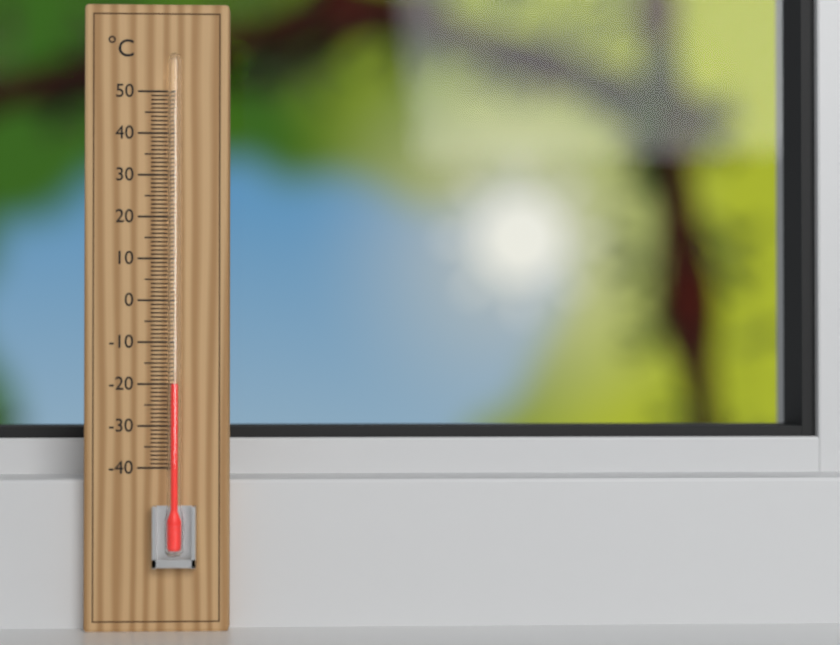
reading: -20 °C
